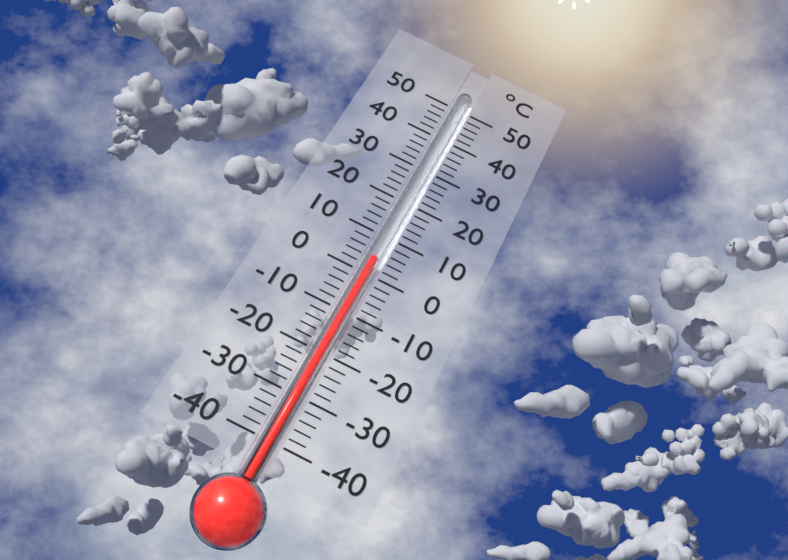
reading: 4 °C
